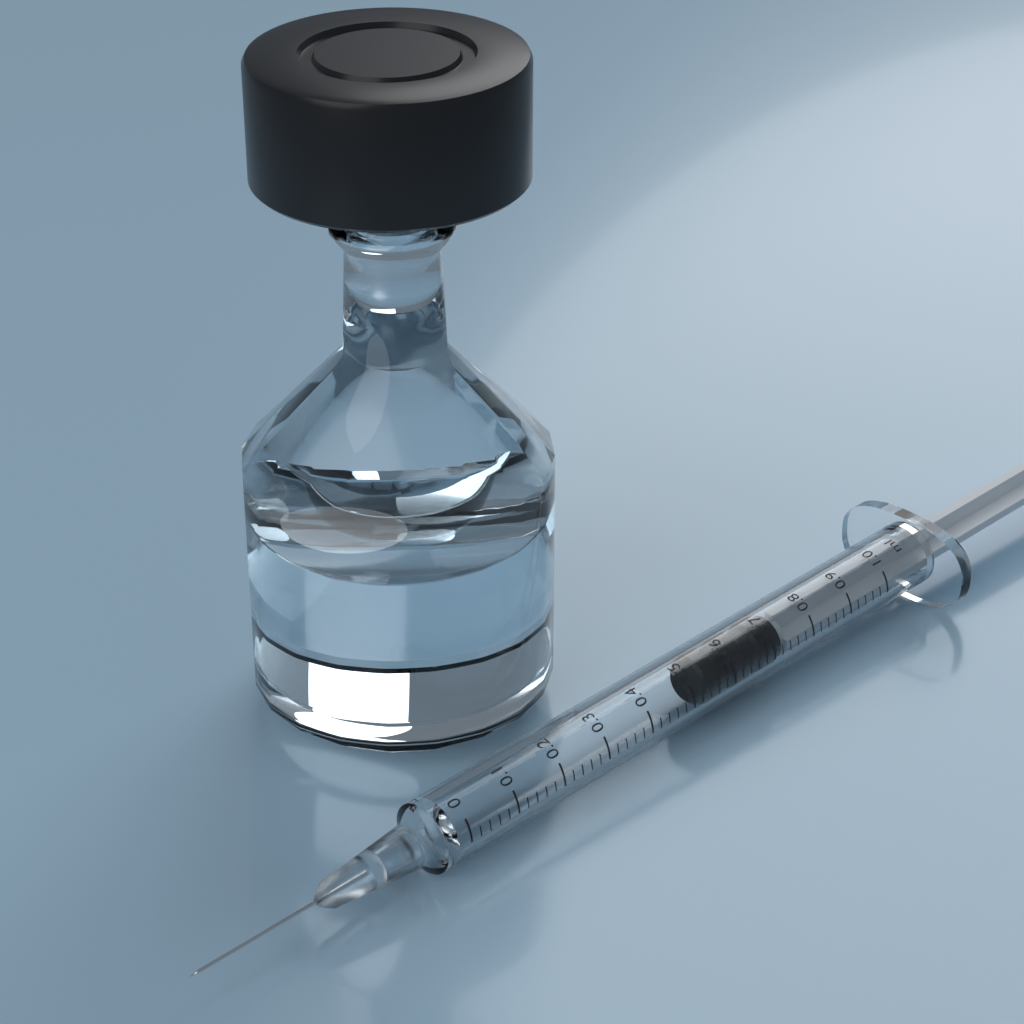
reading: 0.54 ml
